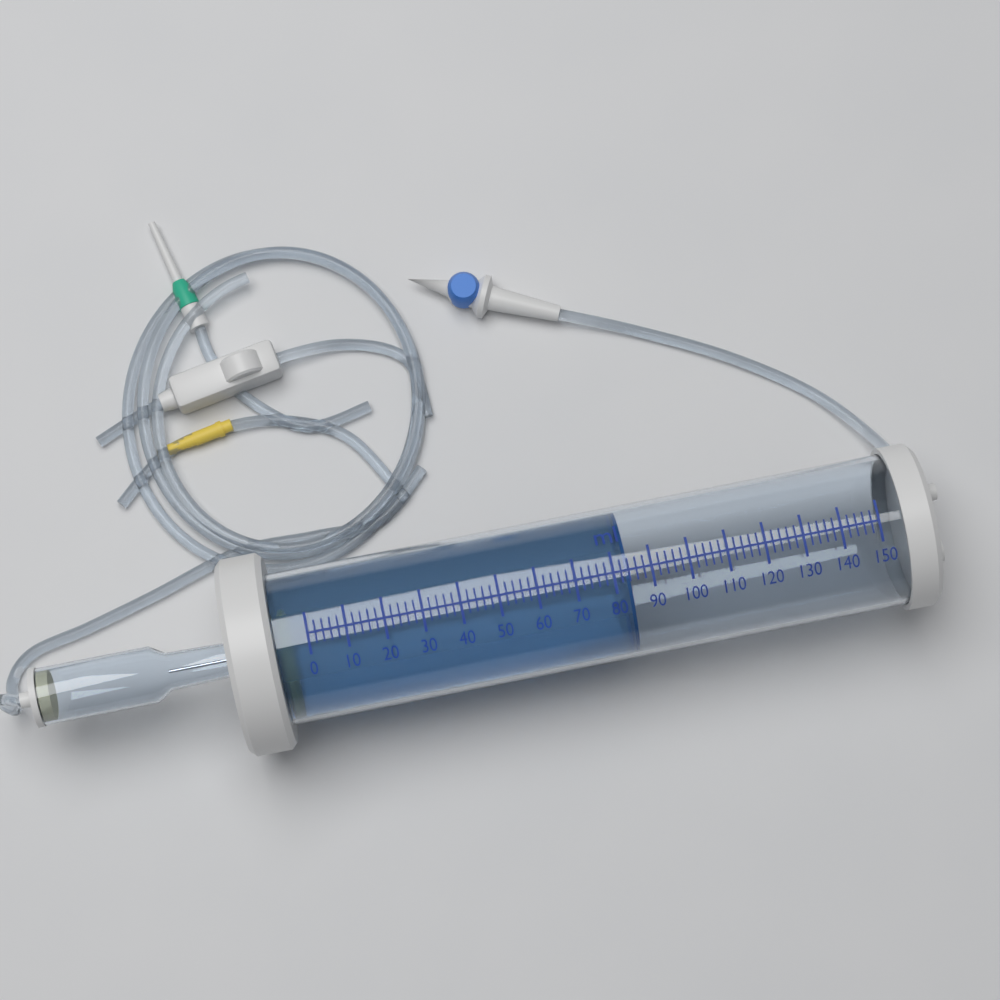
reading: 84 ml
